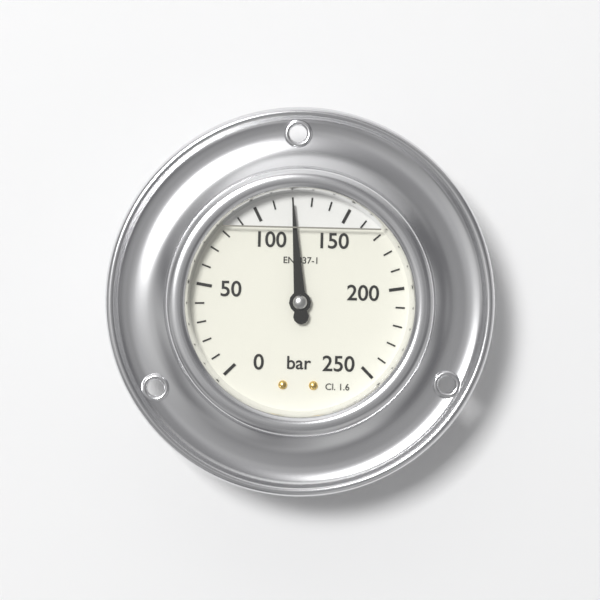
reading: 120 bar
